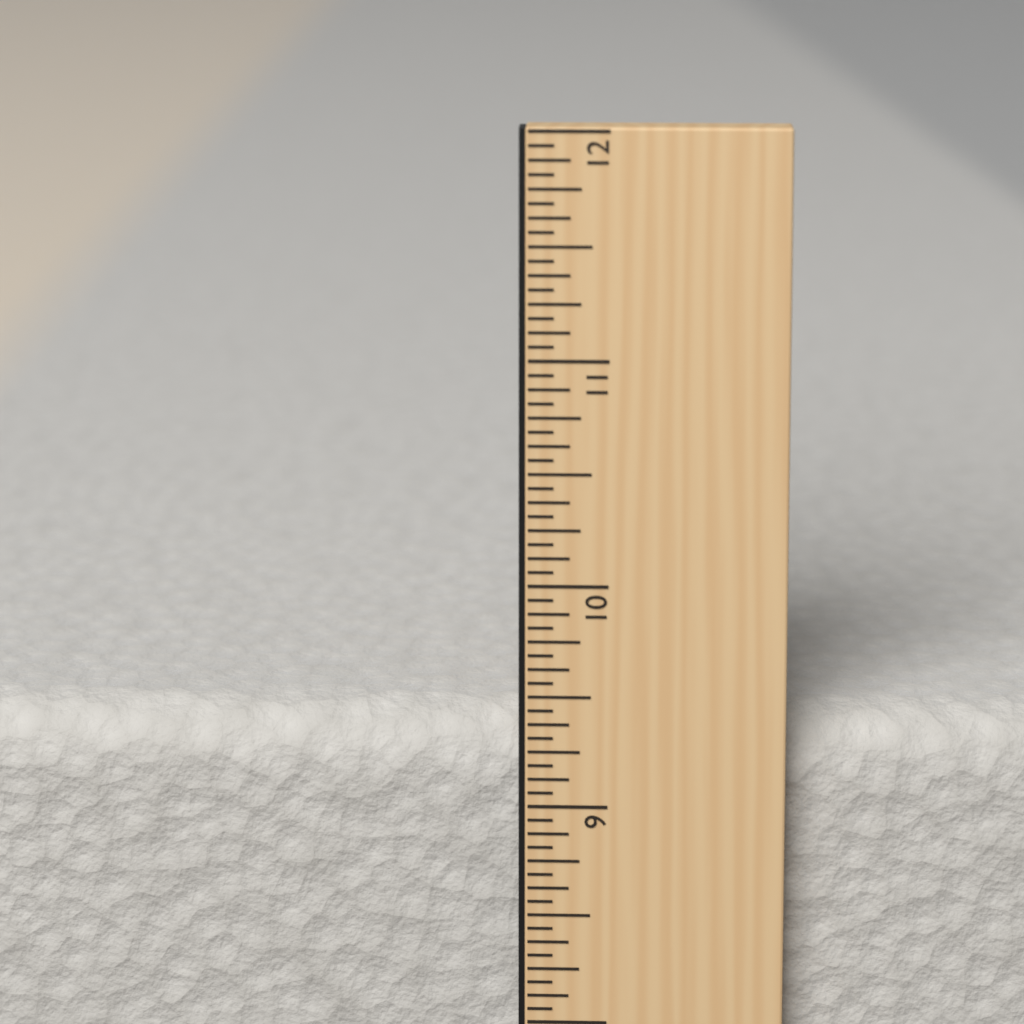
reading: 9.3750 in
